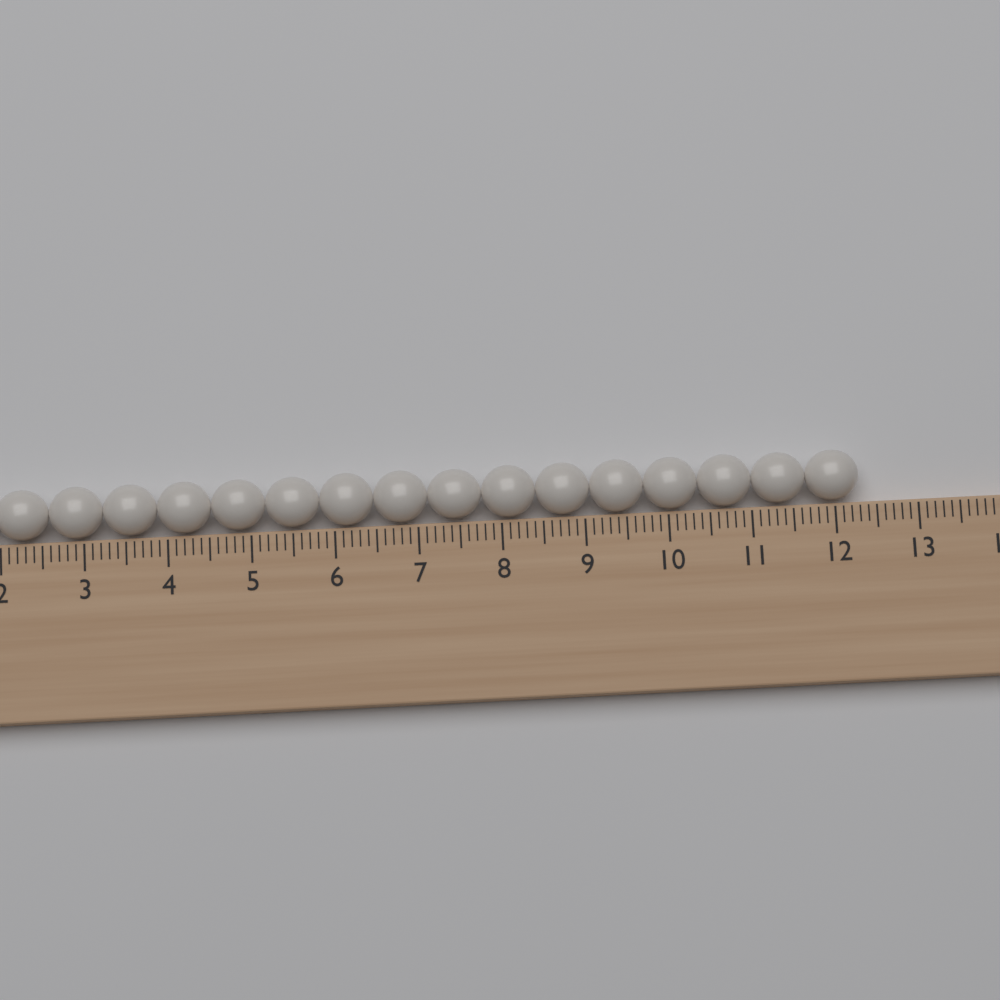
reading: 12.3 (no unit)
